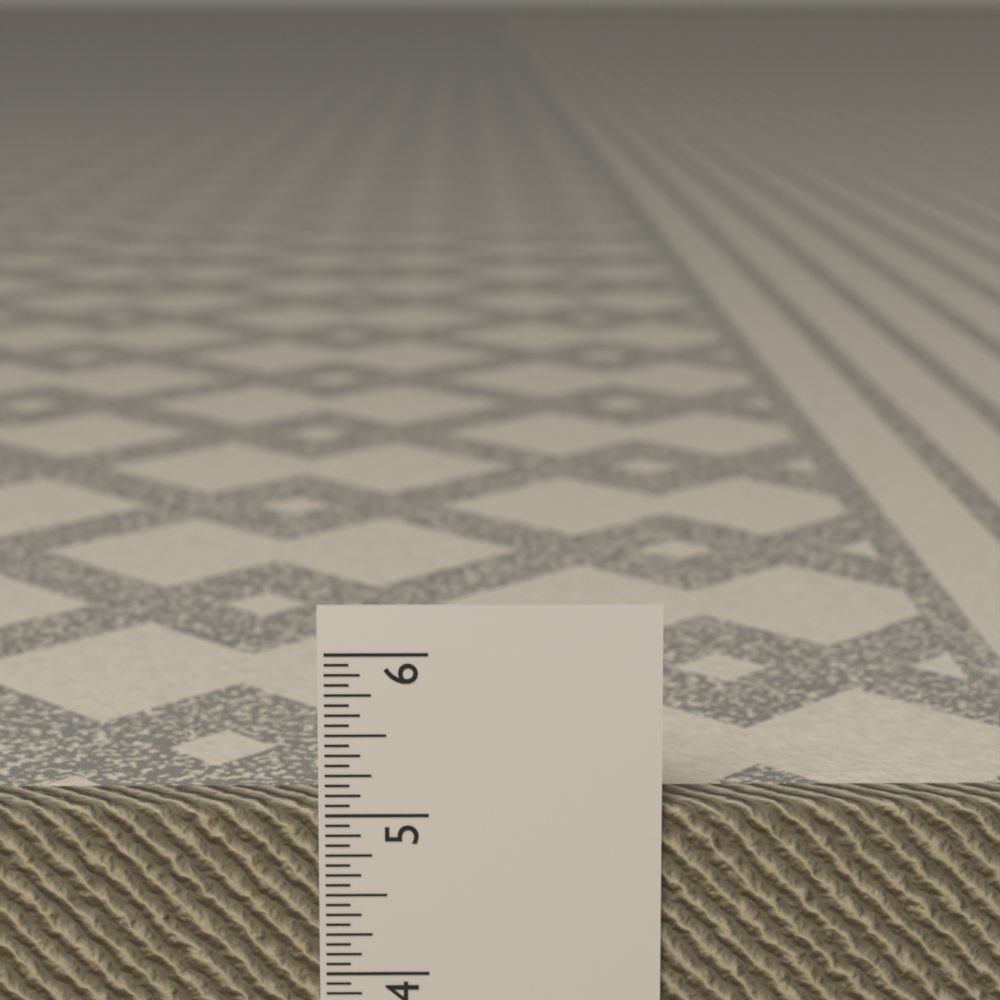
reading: 5.0625 in
